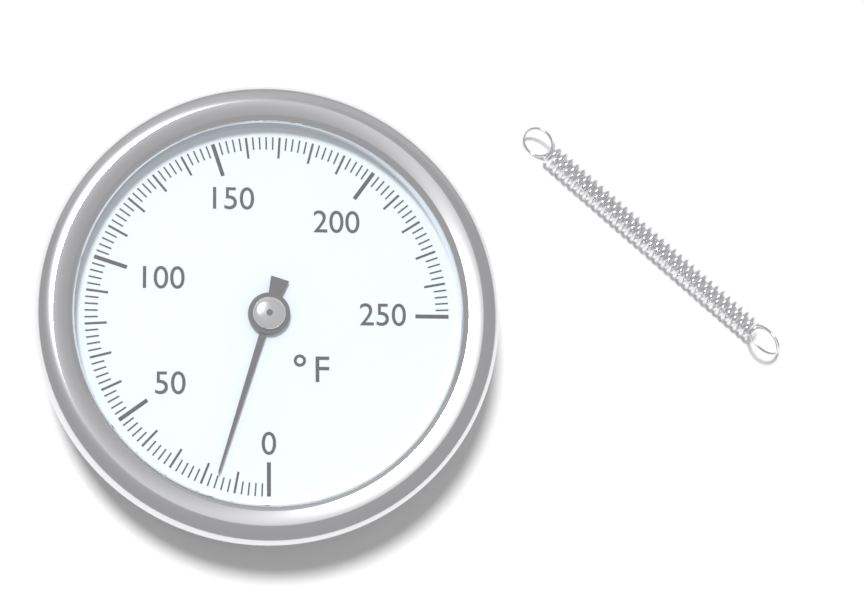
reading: 16 °F
